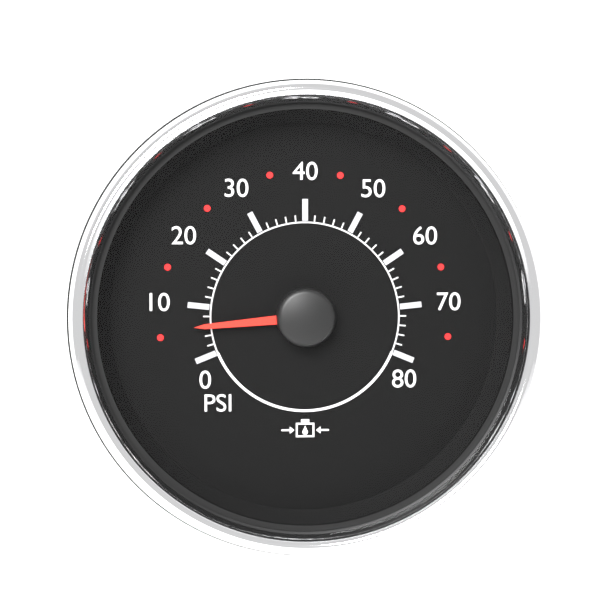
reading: 6 psi
